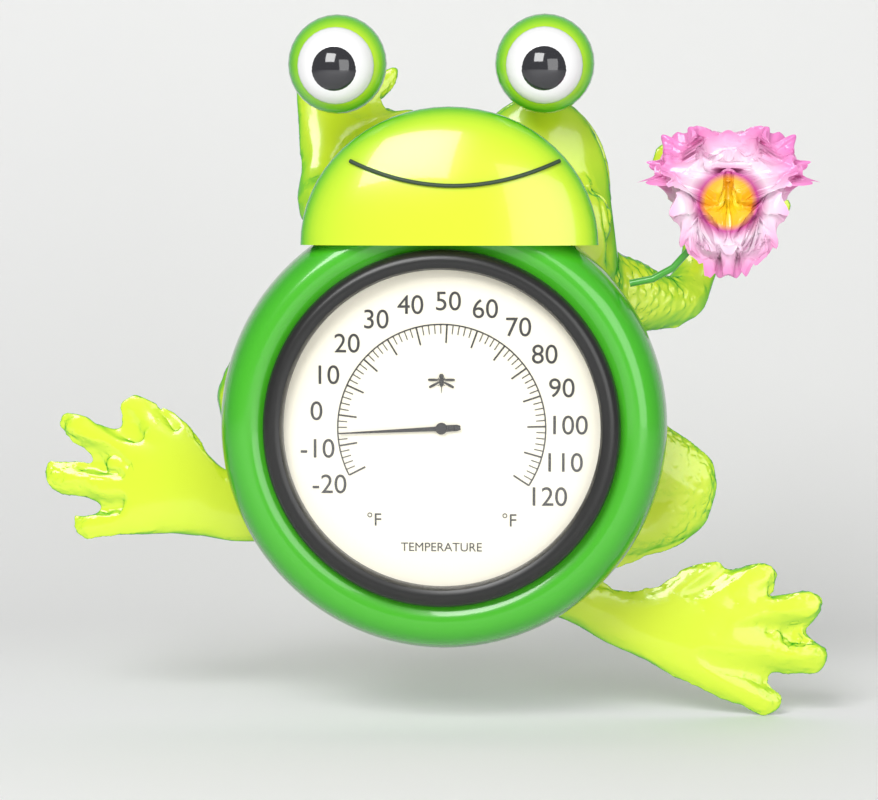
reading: -6 °F
